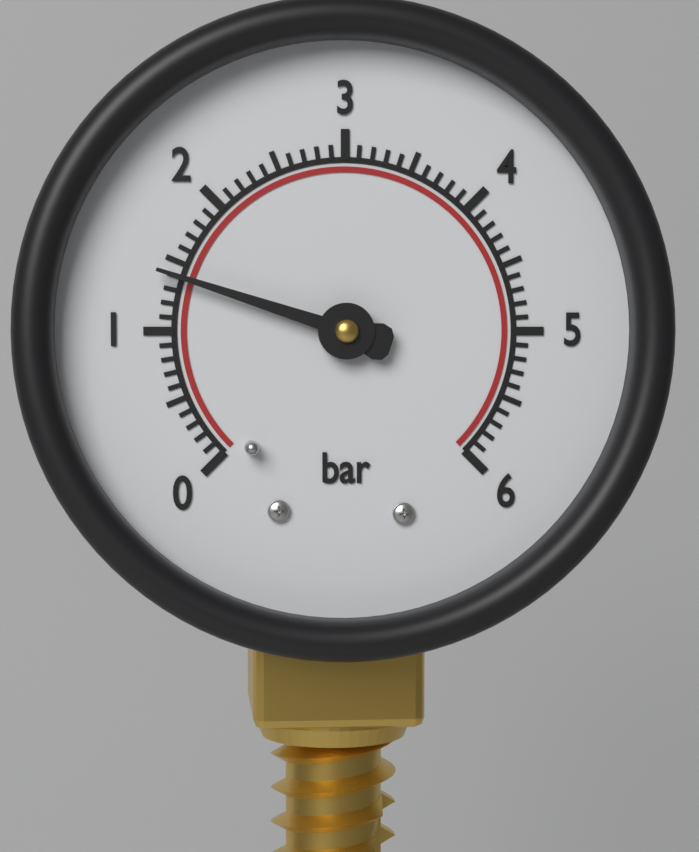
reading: 1.4 bar
